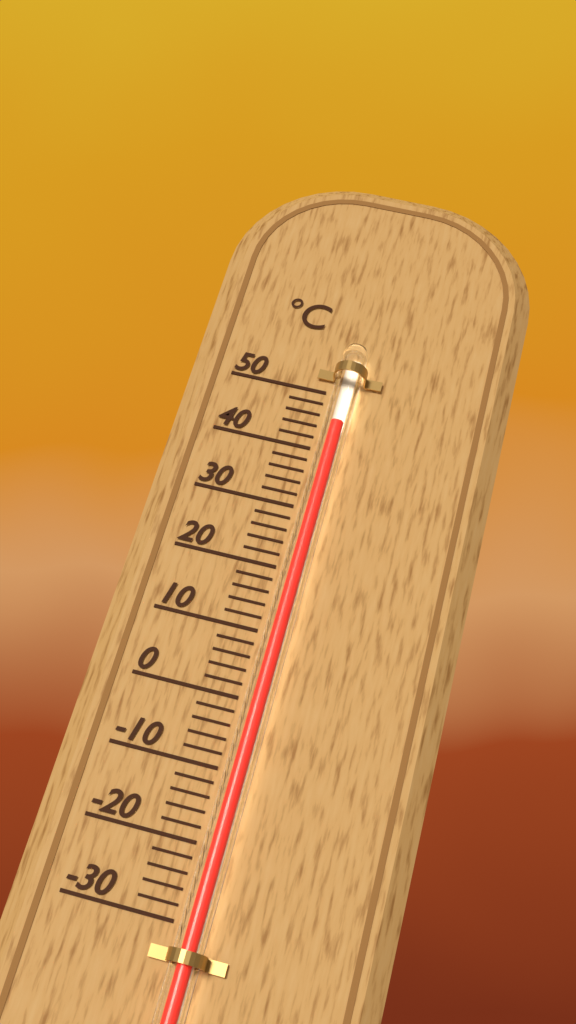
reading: 44 °C
